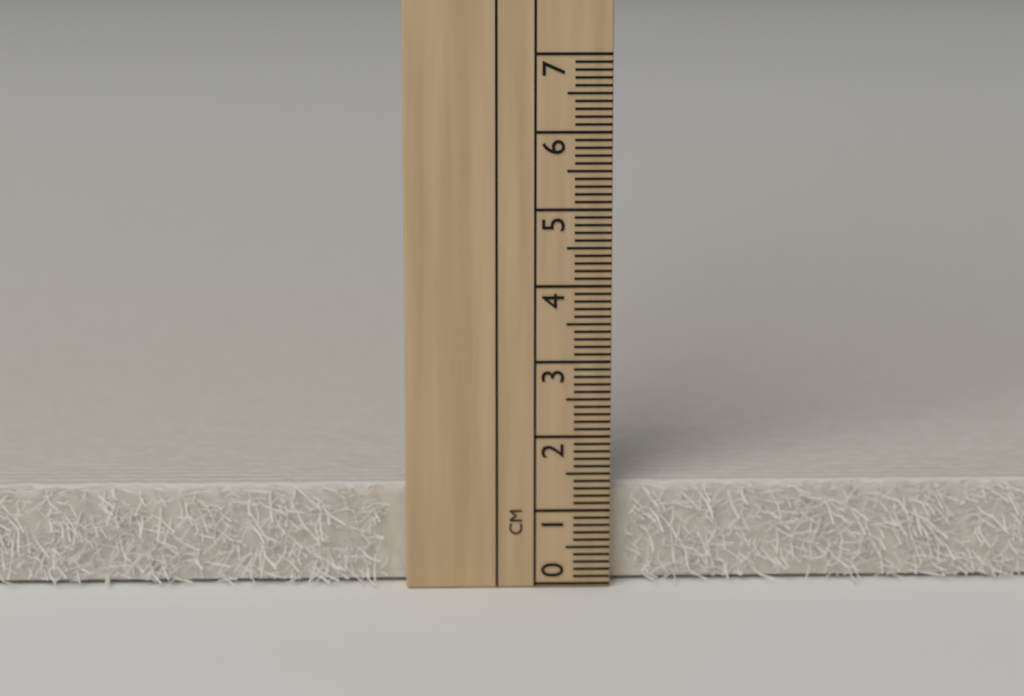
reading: 1.3 cm
